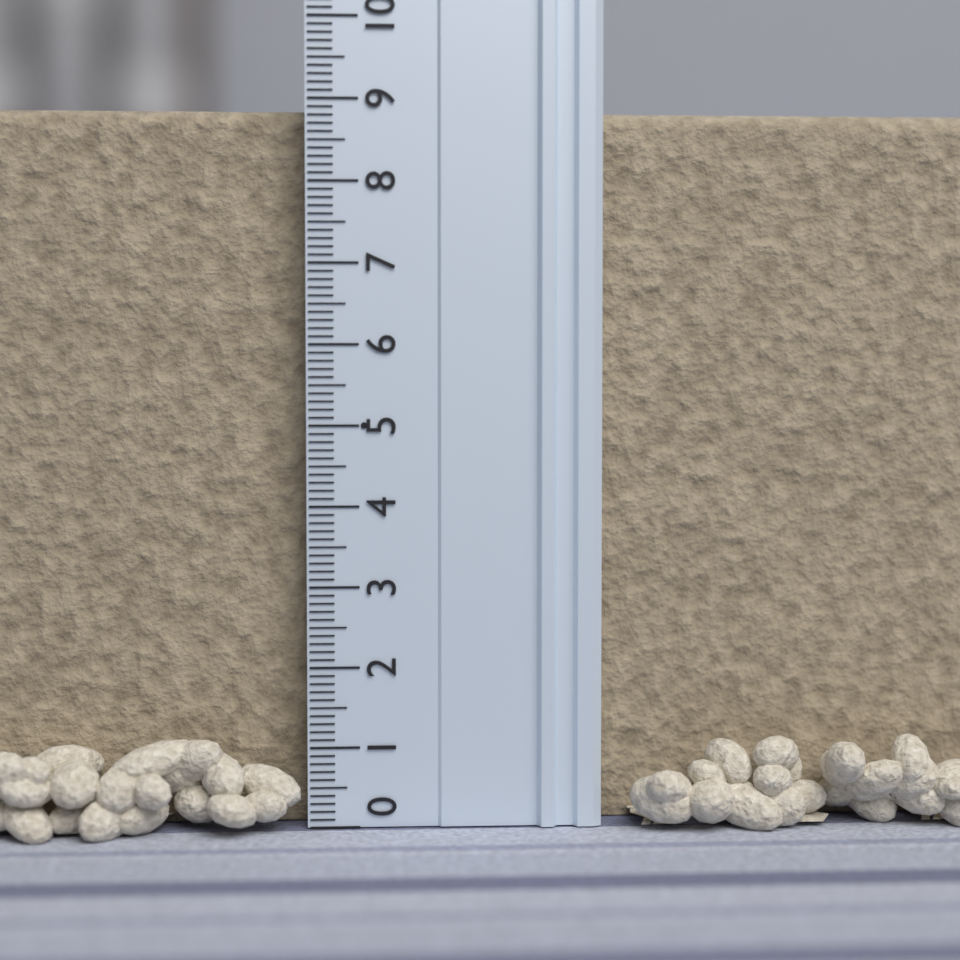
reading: 8.9 (no unit)
